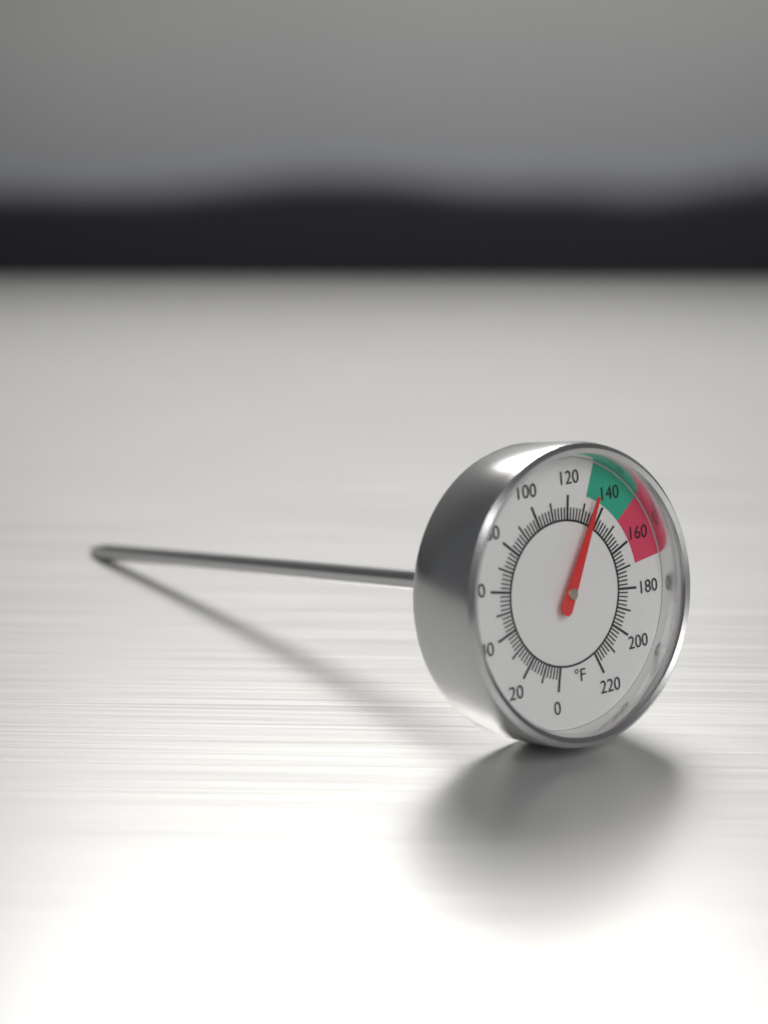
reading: 134 °F
